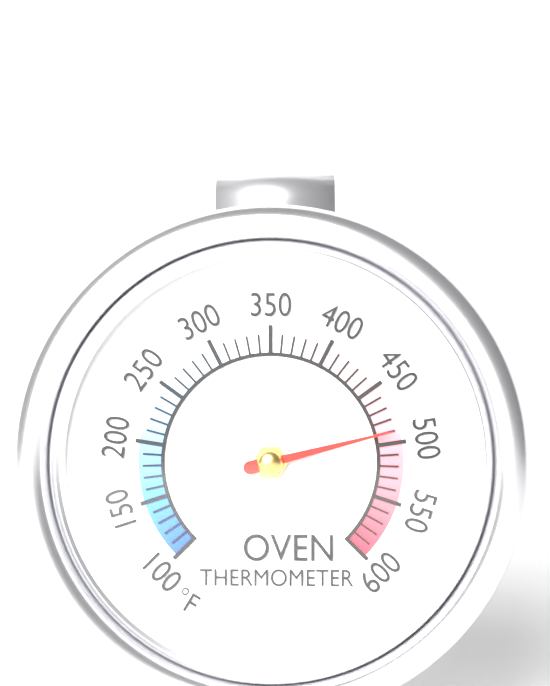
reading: 490 °F
